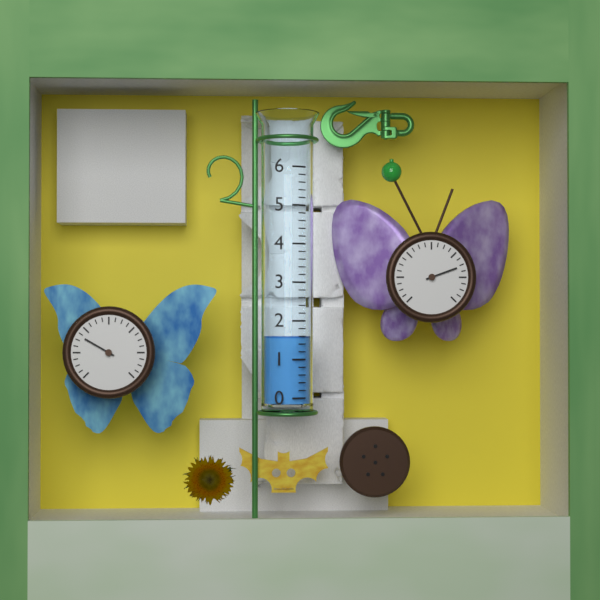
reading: 1.6 (no unit)
